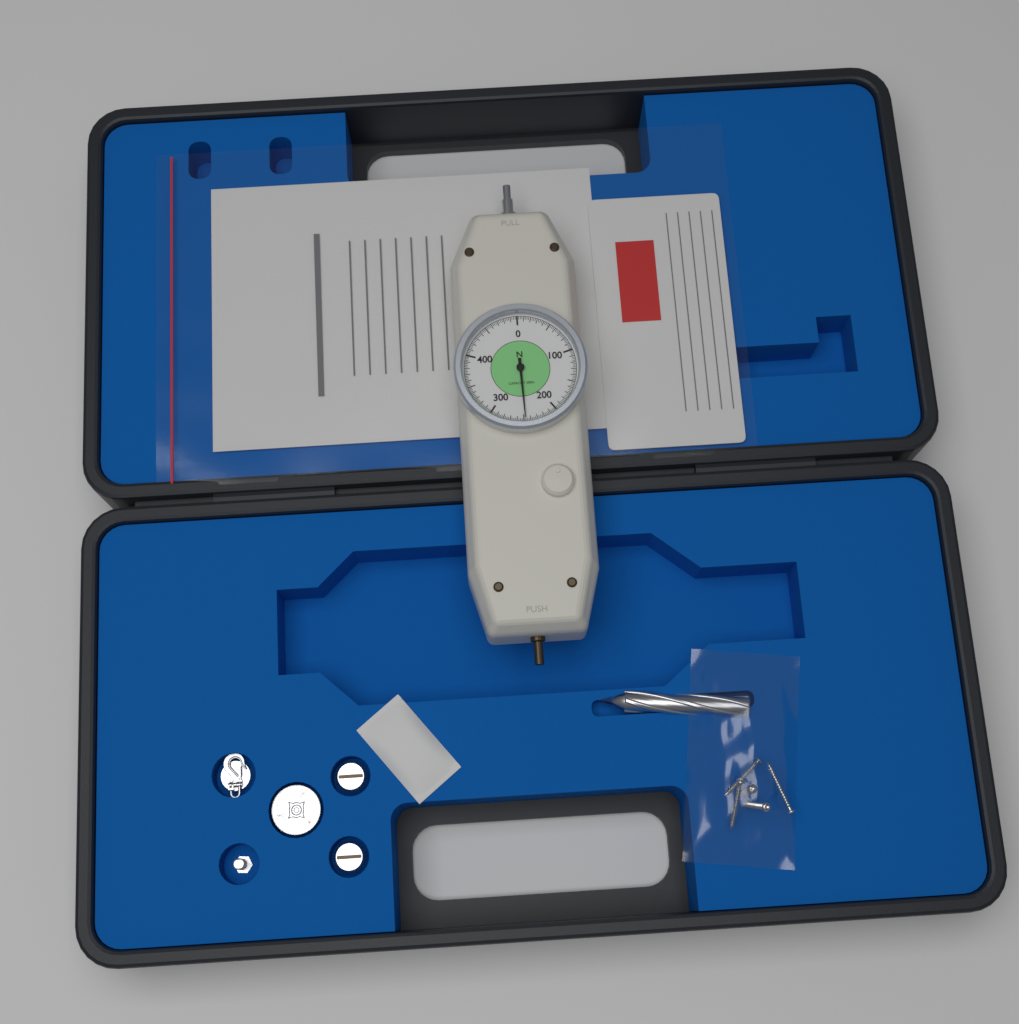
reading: 247.5 N
